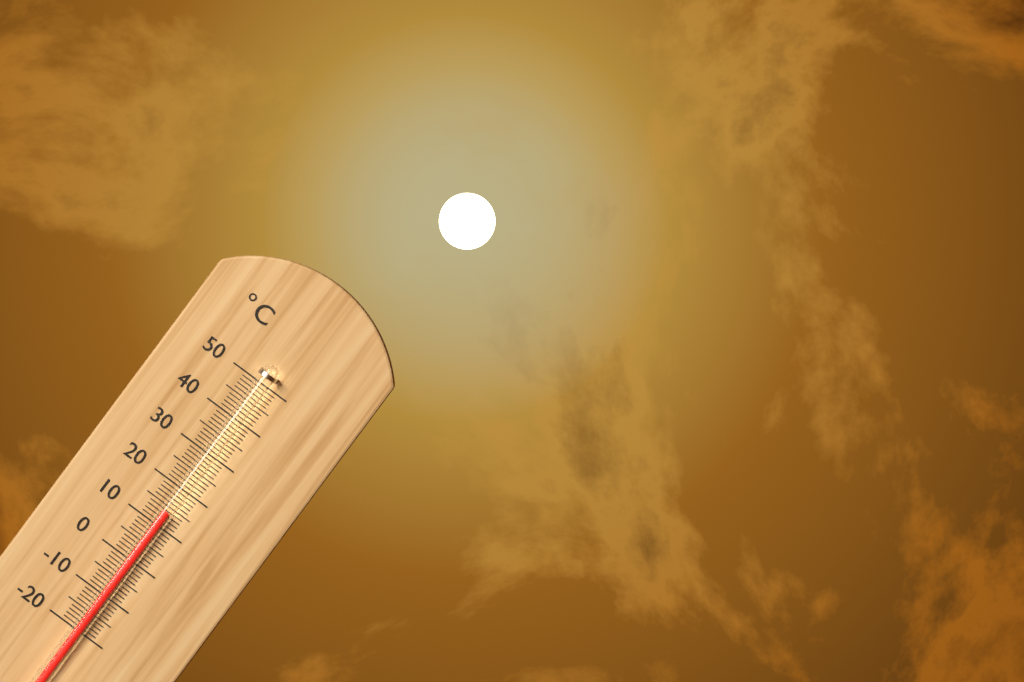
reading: 14 °C
